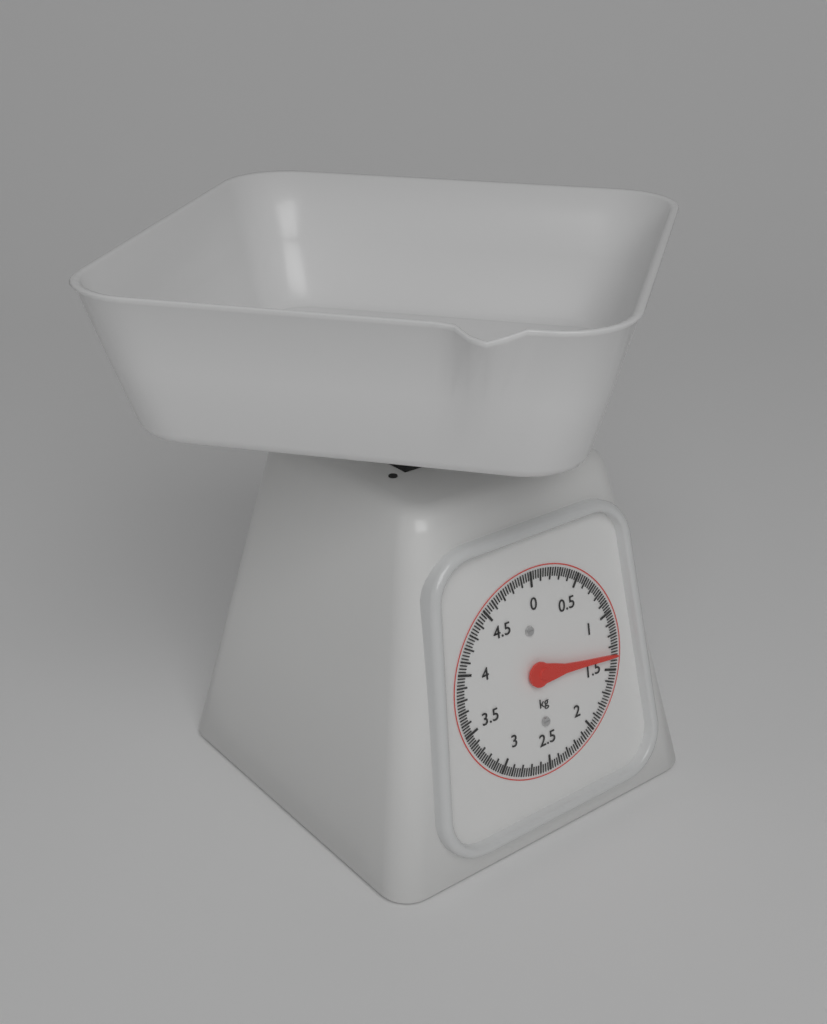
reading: 1.375 kg
